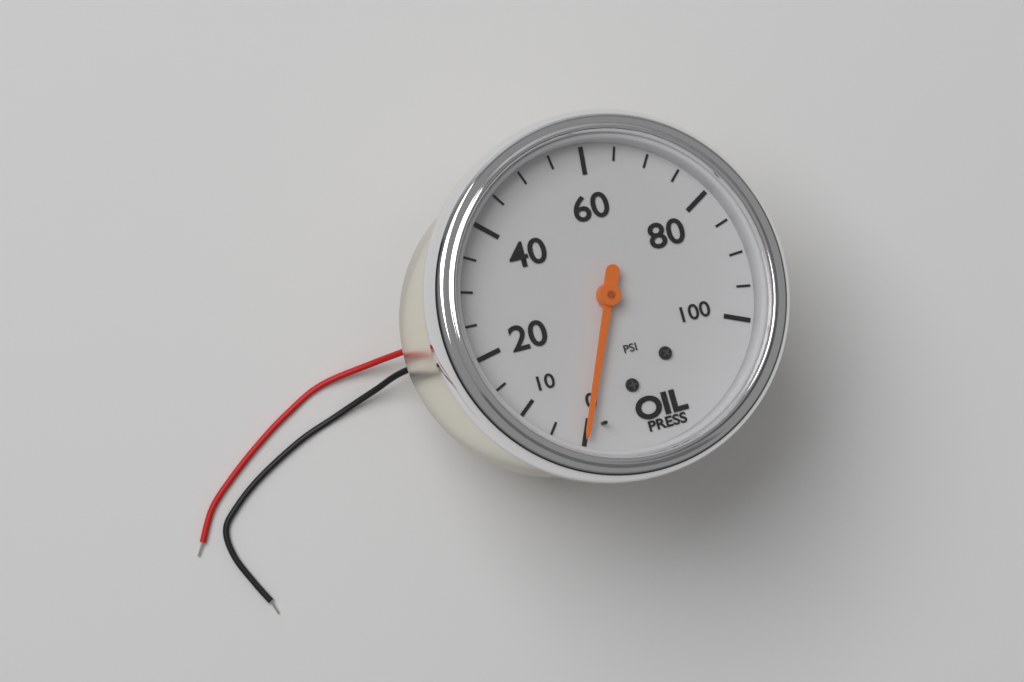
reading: 0 psi
